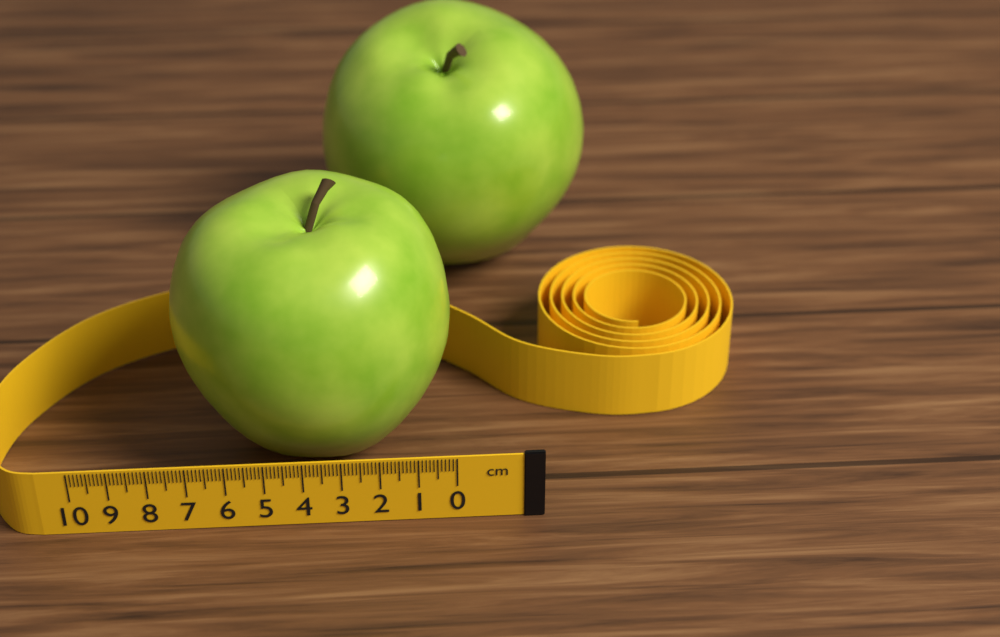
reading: 7.5 cm
